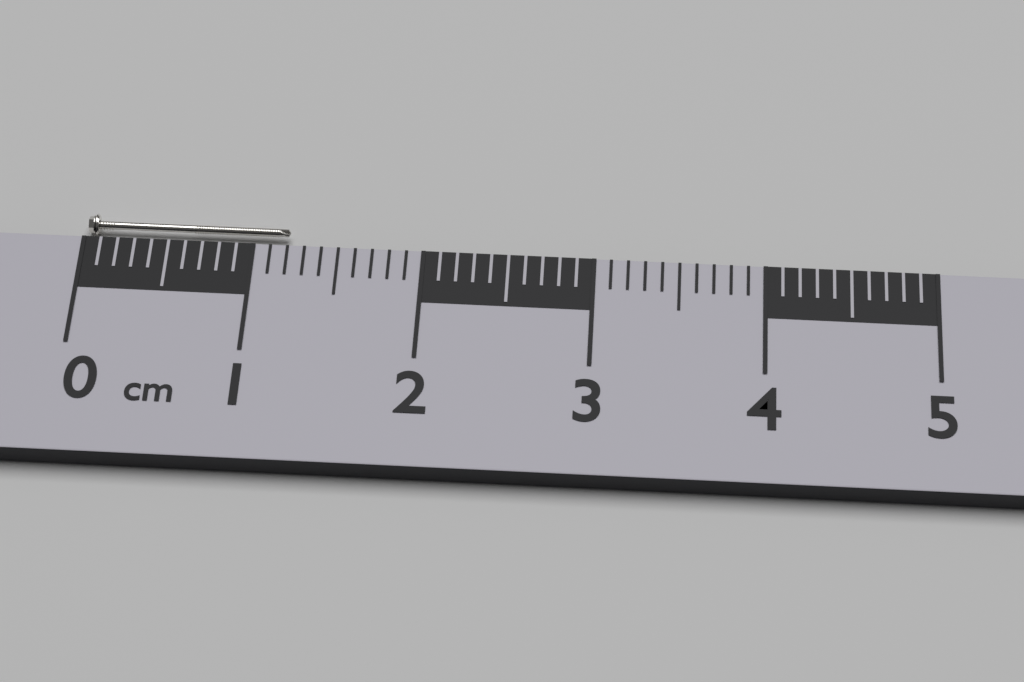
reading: 1.2 cm
